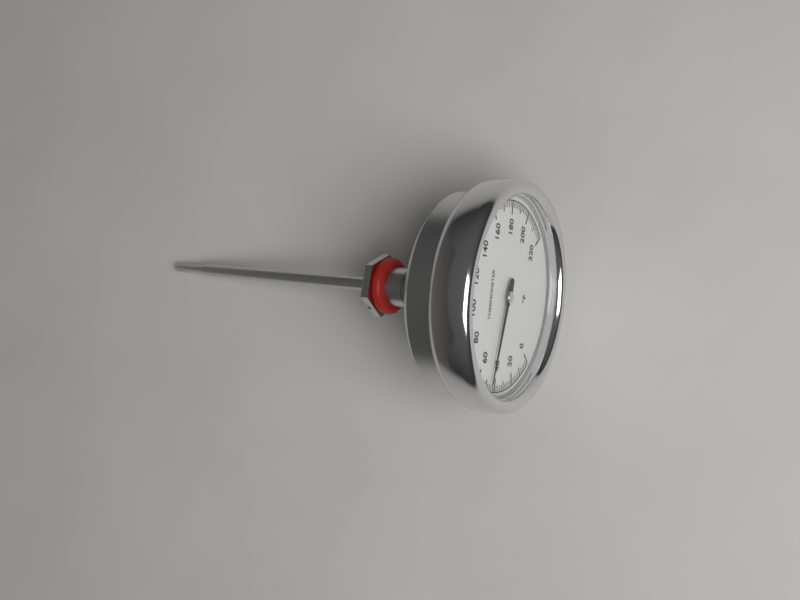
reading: 46 °F
